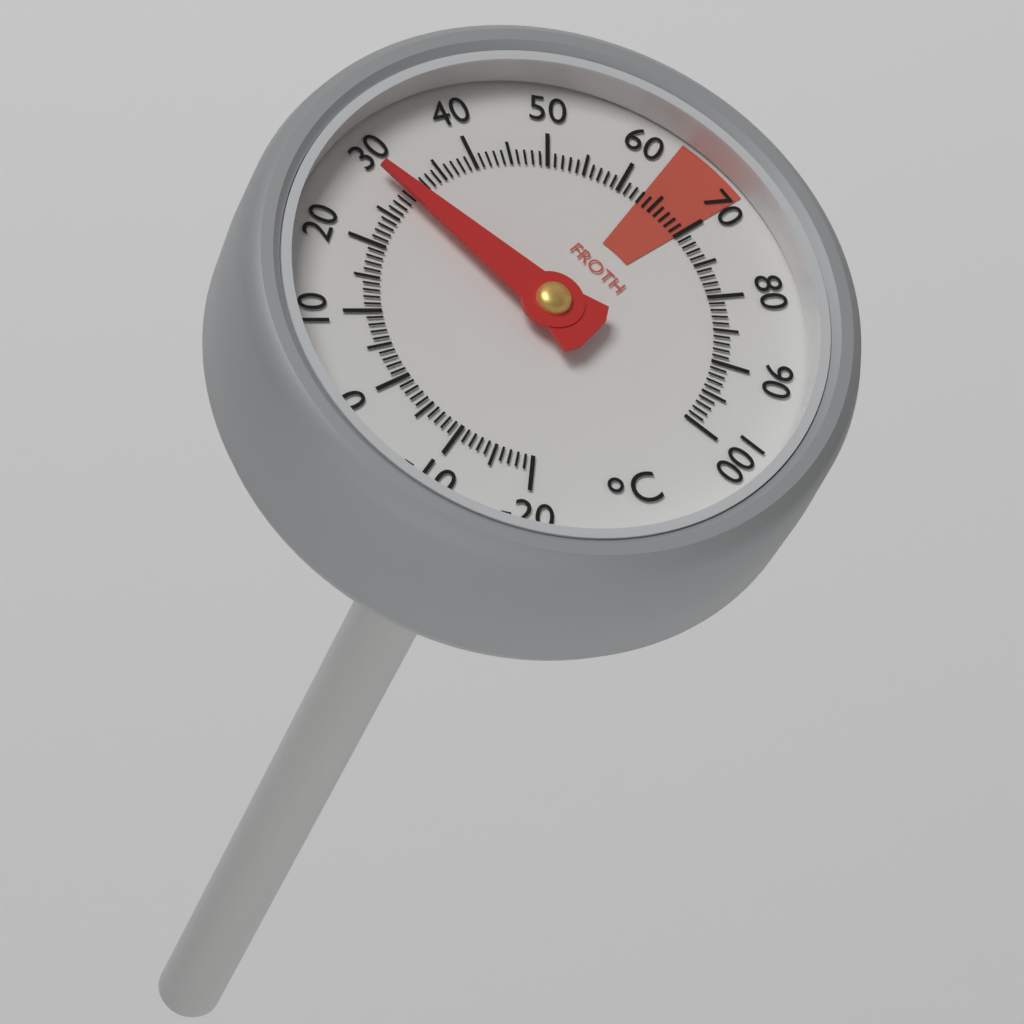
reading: 29 °C
